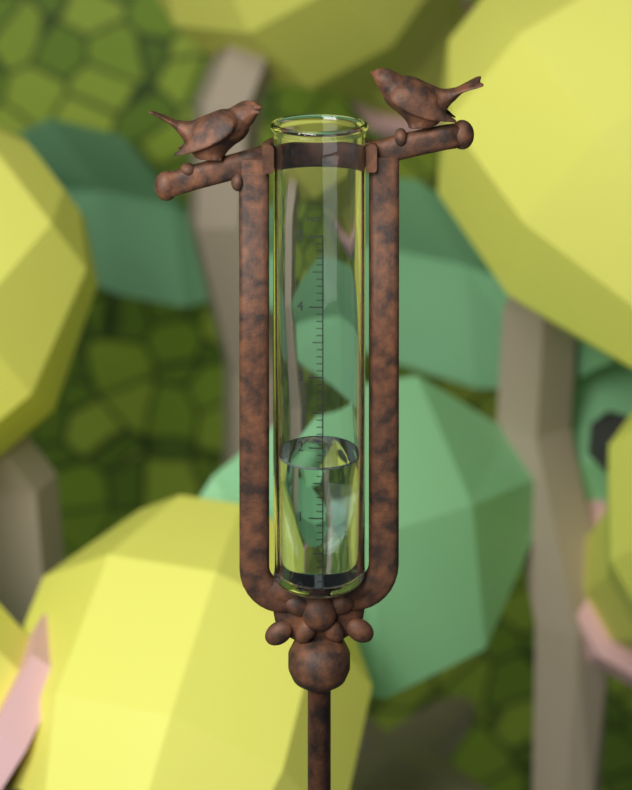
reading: 1.7 in
